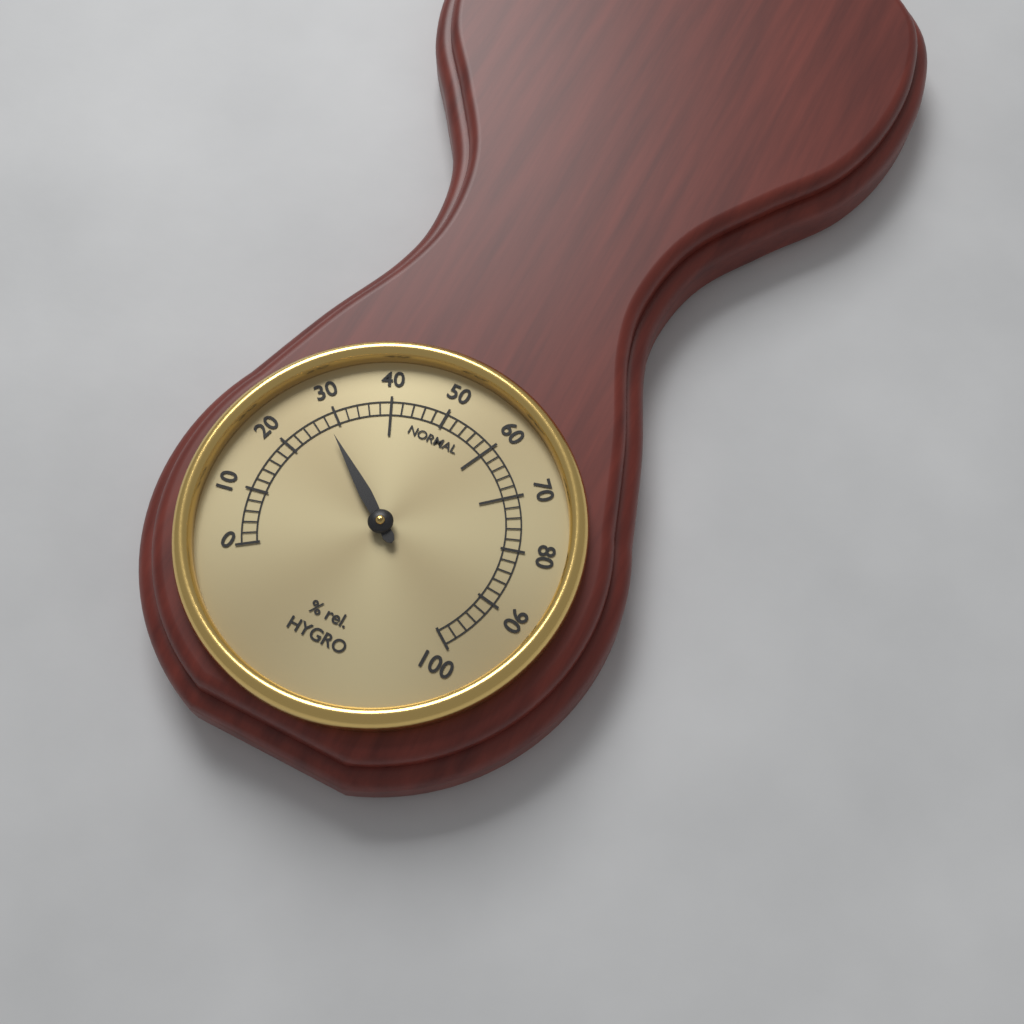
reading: 28 % rel.
